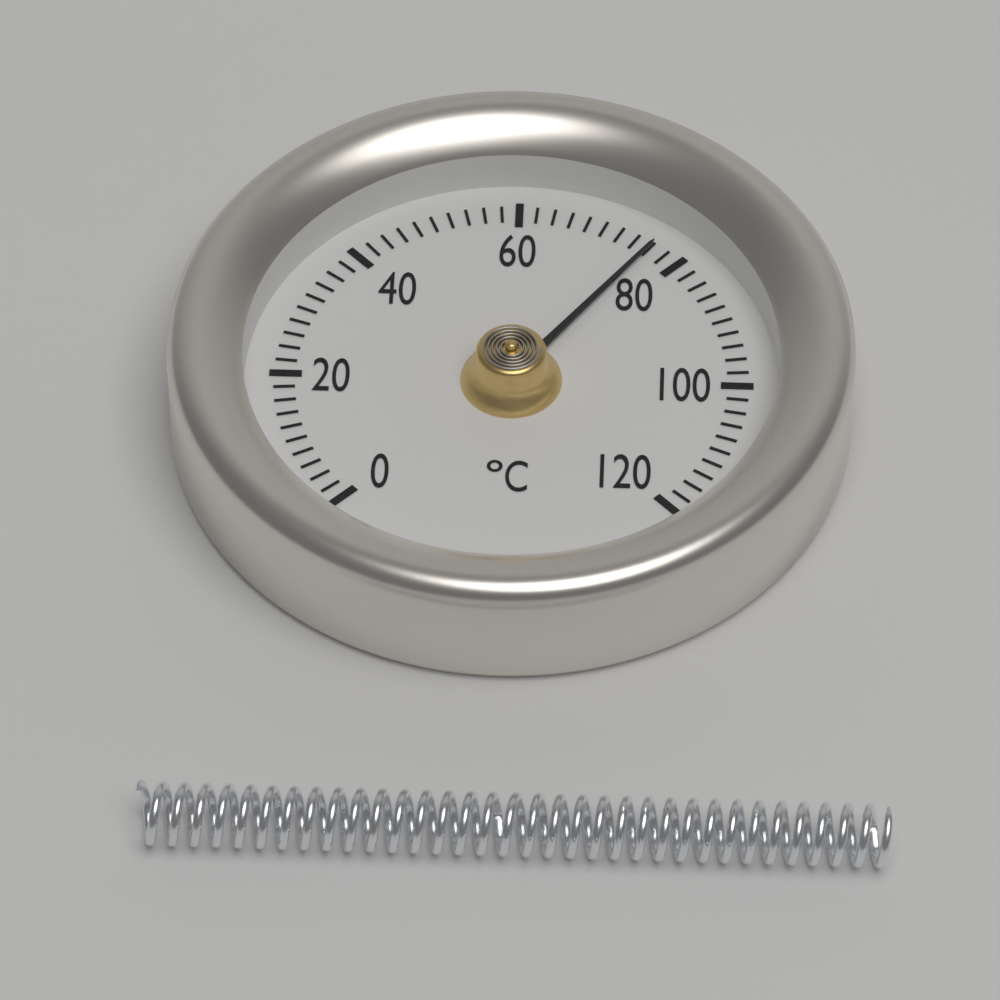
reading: 76 °C
